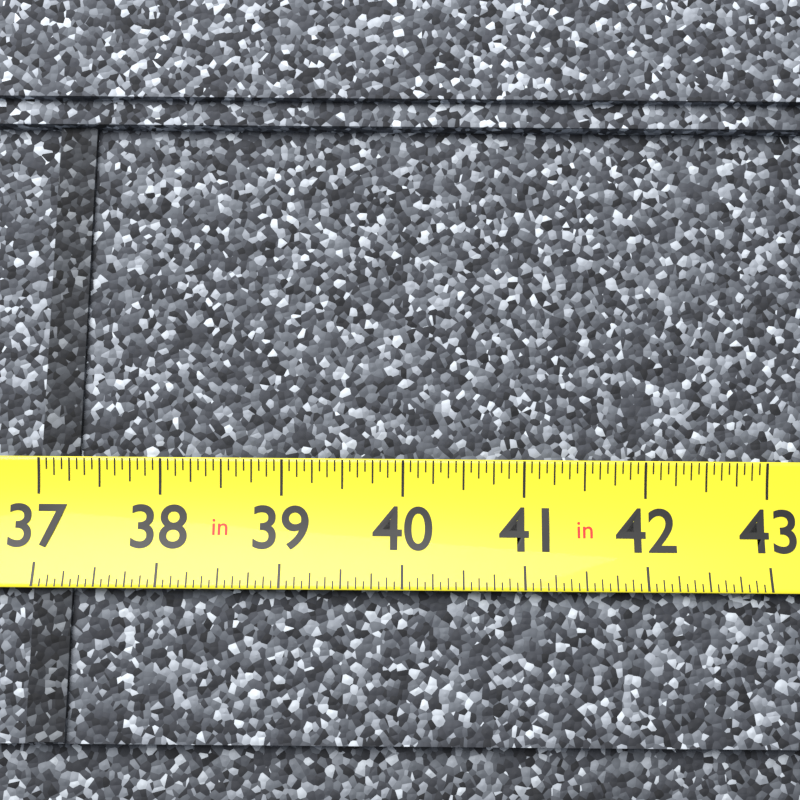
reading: 37.3125 in
